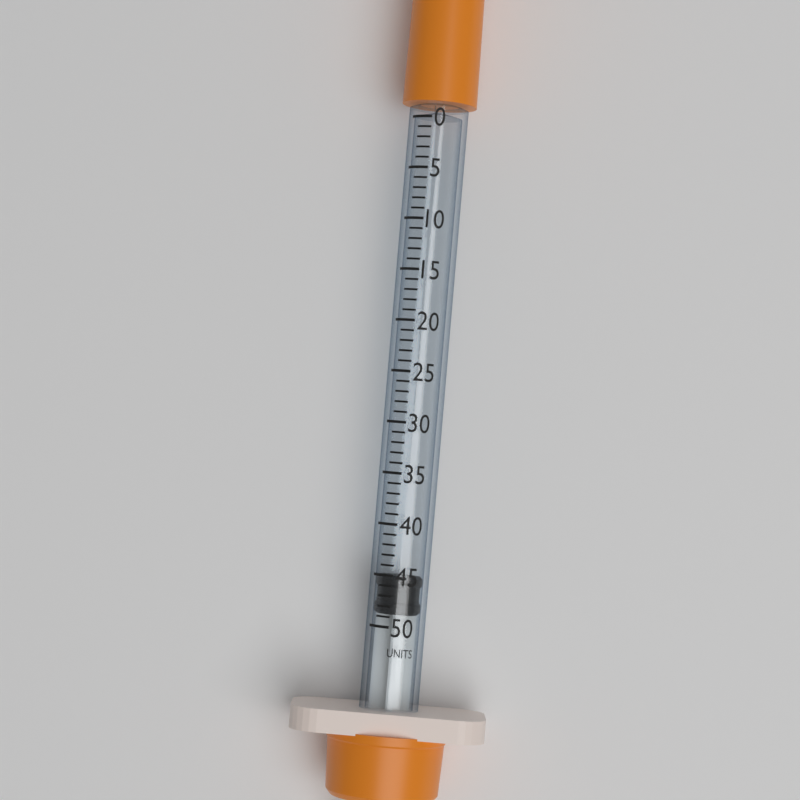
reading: 45 units
